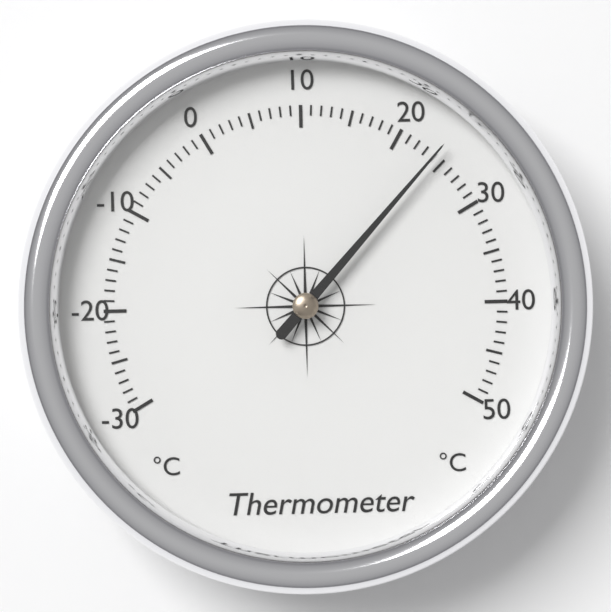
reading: 24 °C
